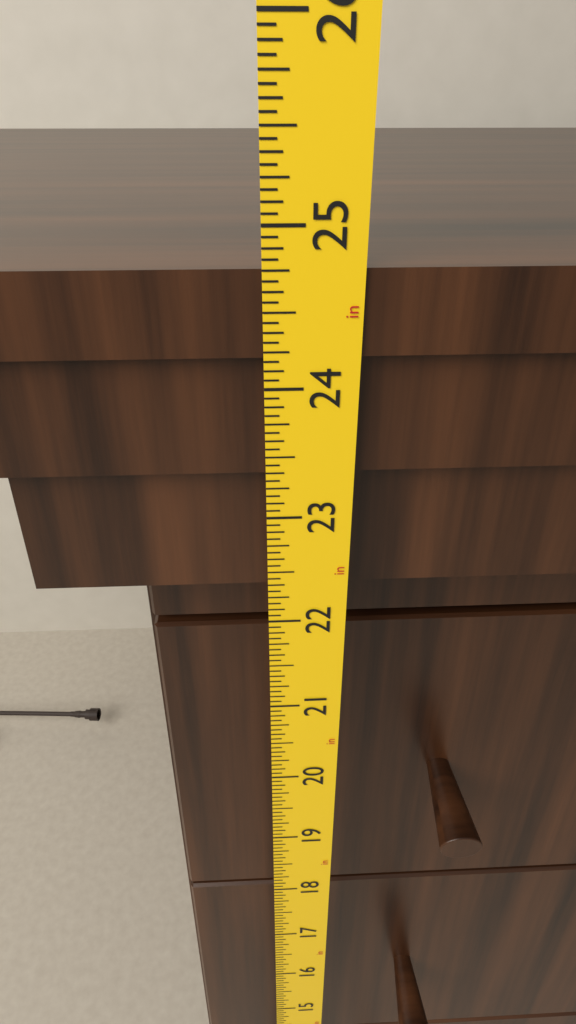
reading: 24.7500 in
